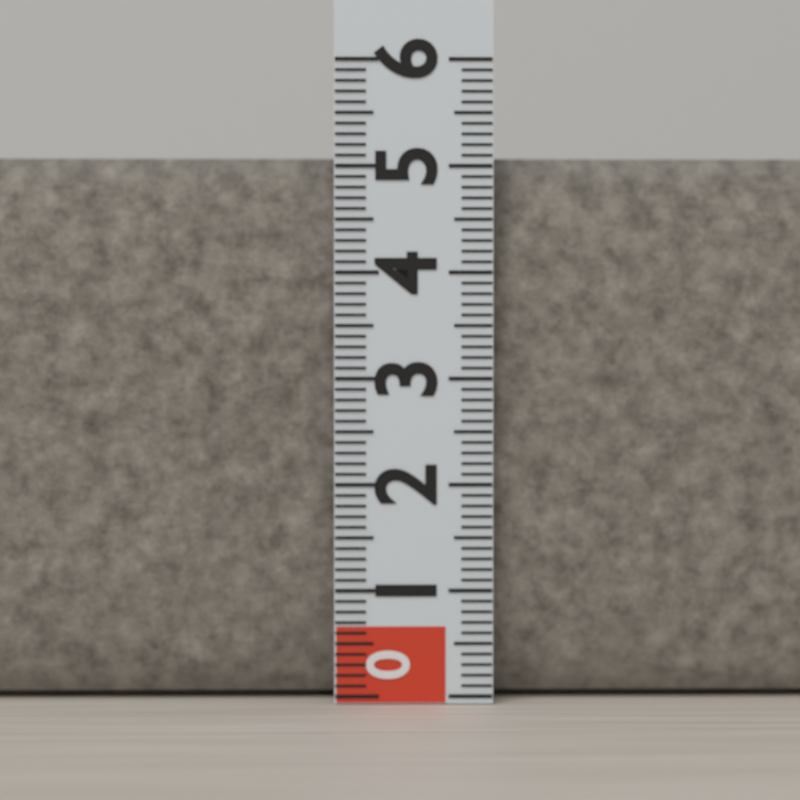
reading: 5.1 (no unit)
